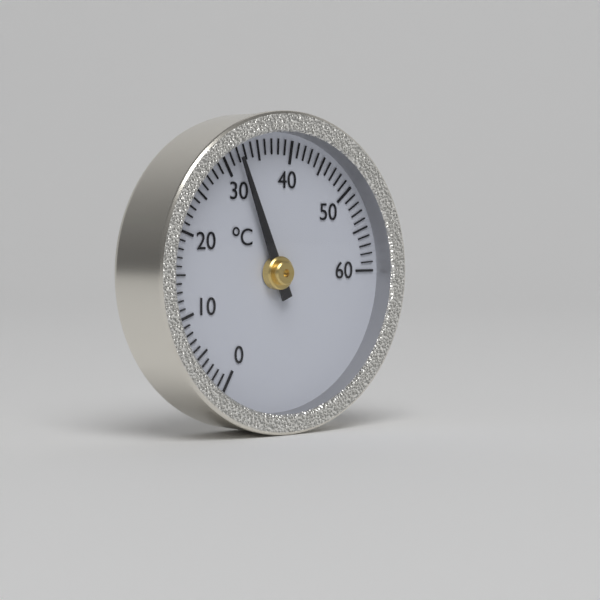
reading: 32 °C
